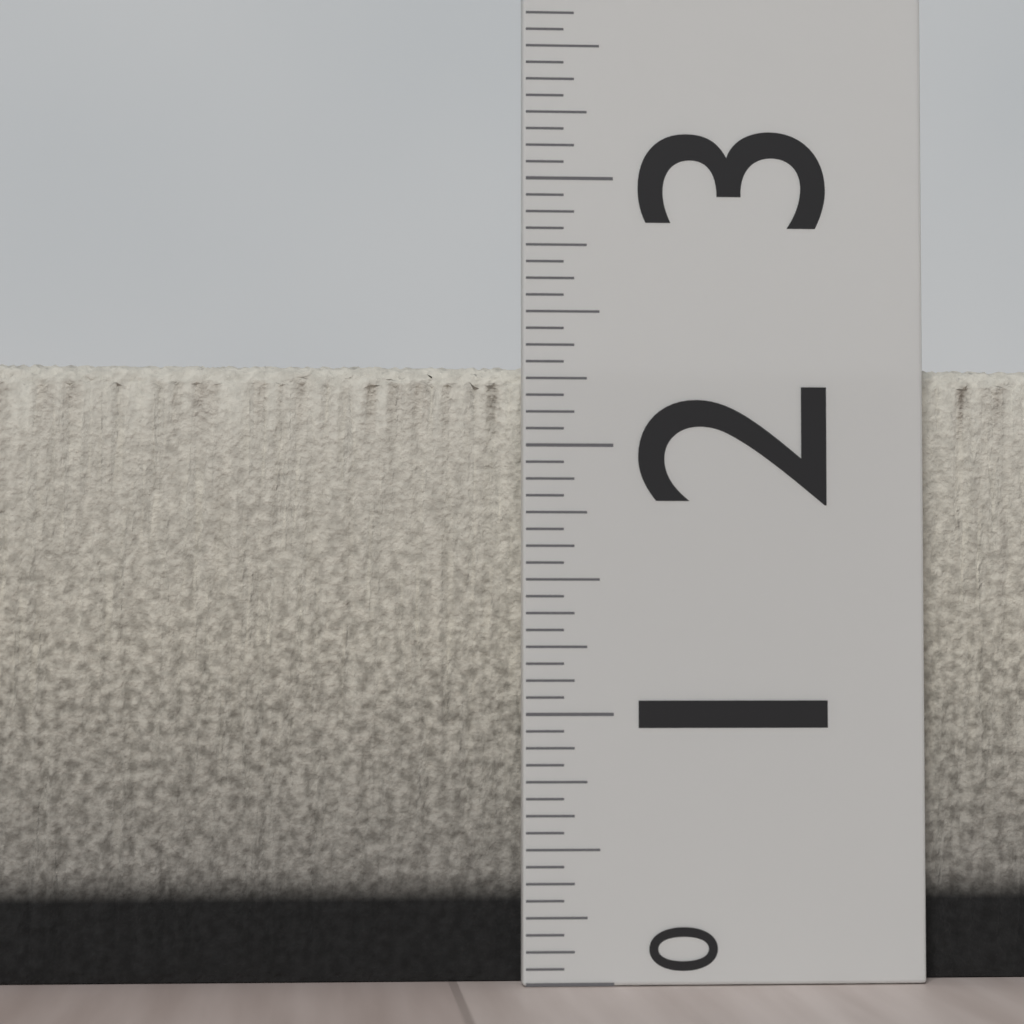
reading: 2.3125 (no unit)
